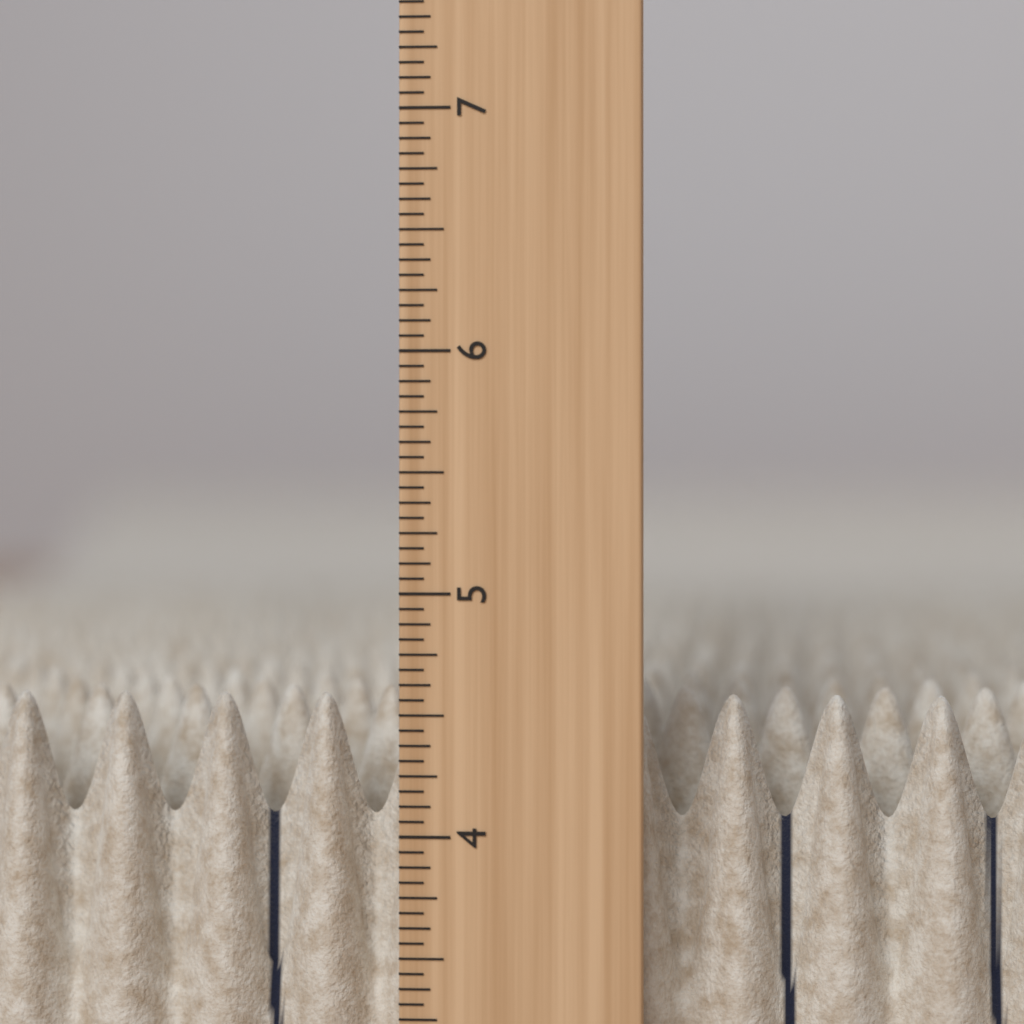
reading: 4.5625 in
